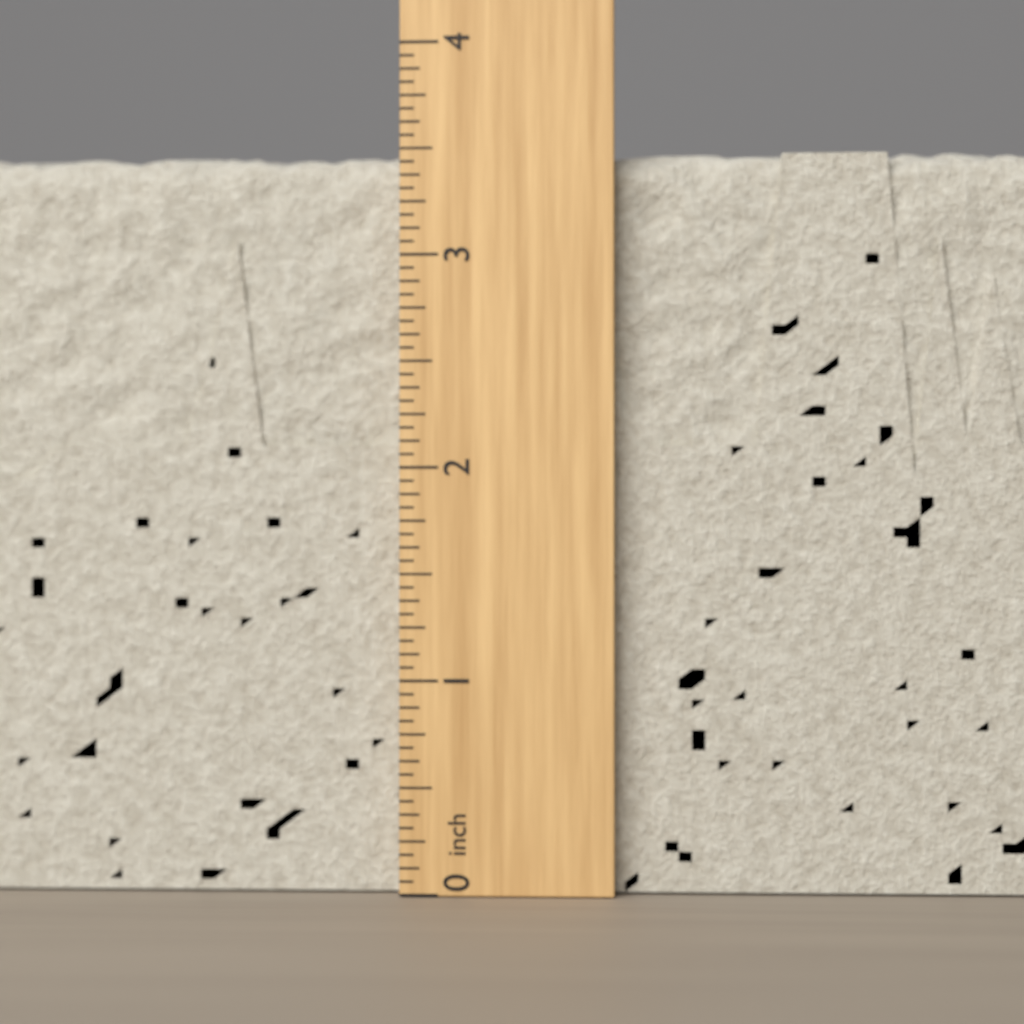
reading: 3.5000 inch
